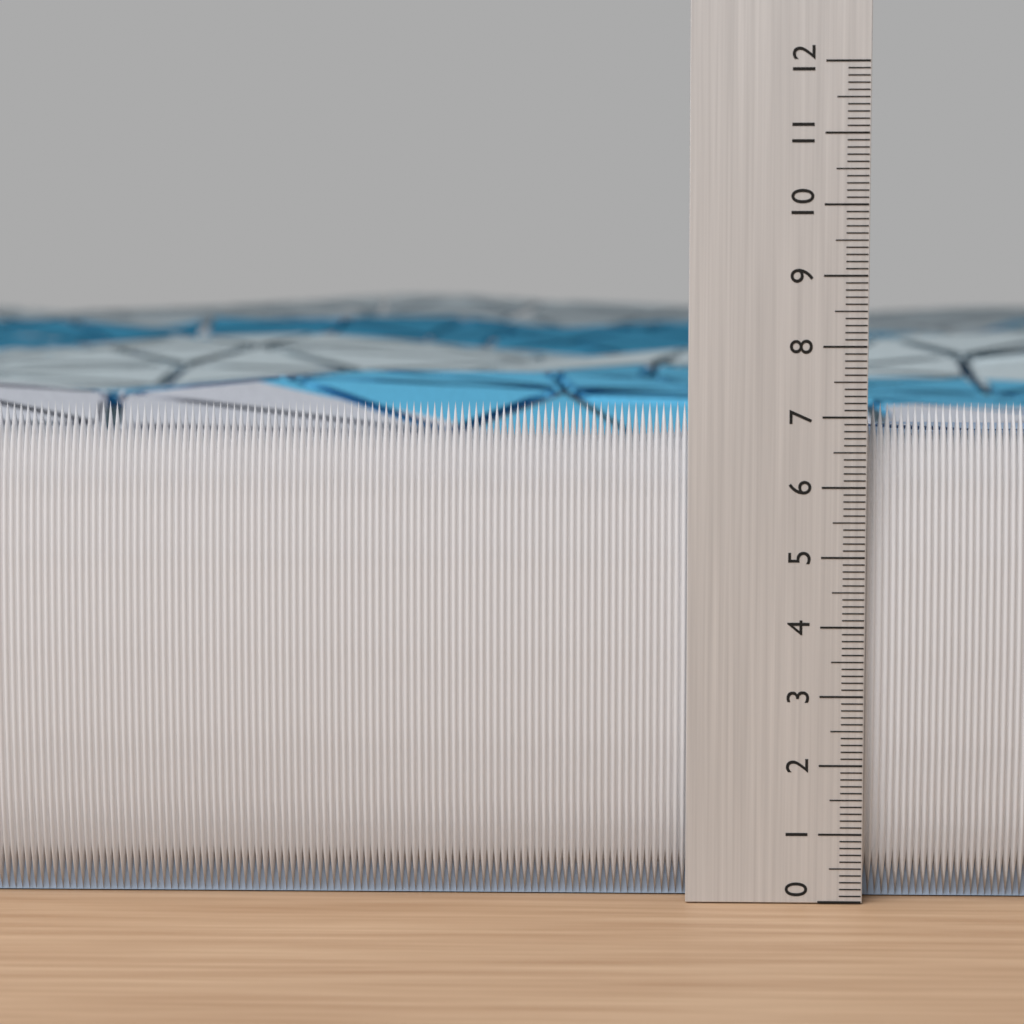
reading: 7.2 (no unit)
